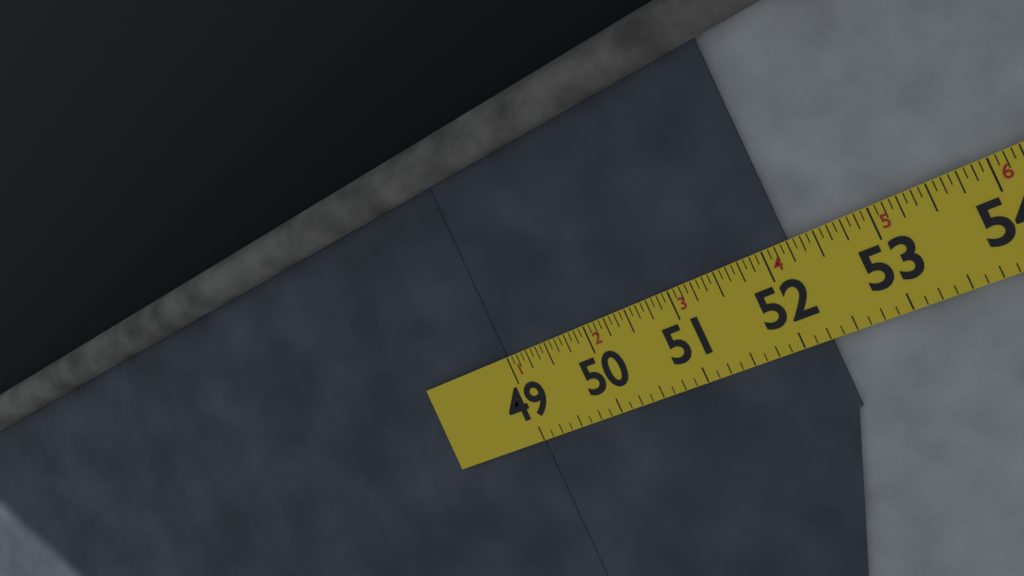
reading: 52.2500 in
